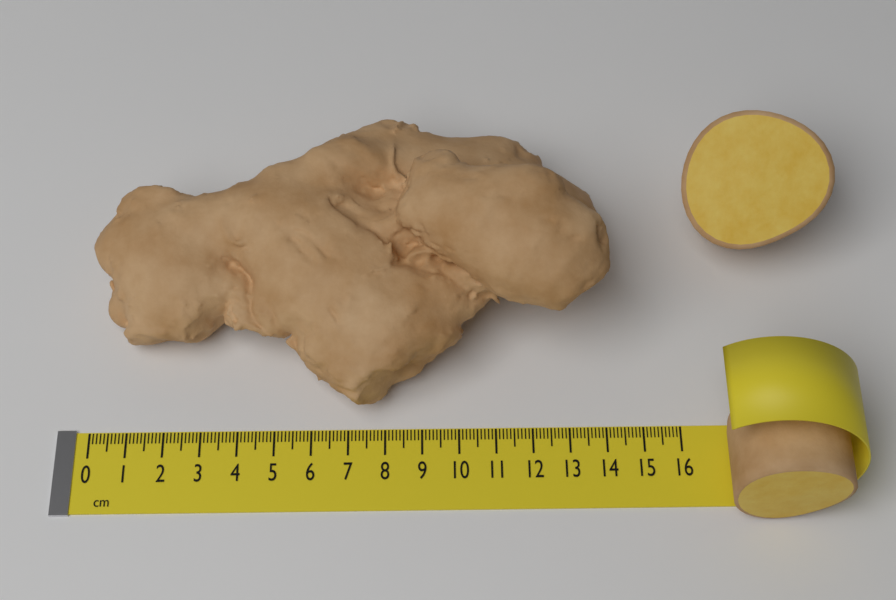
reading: 14.2 cm
